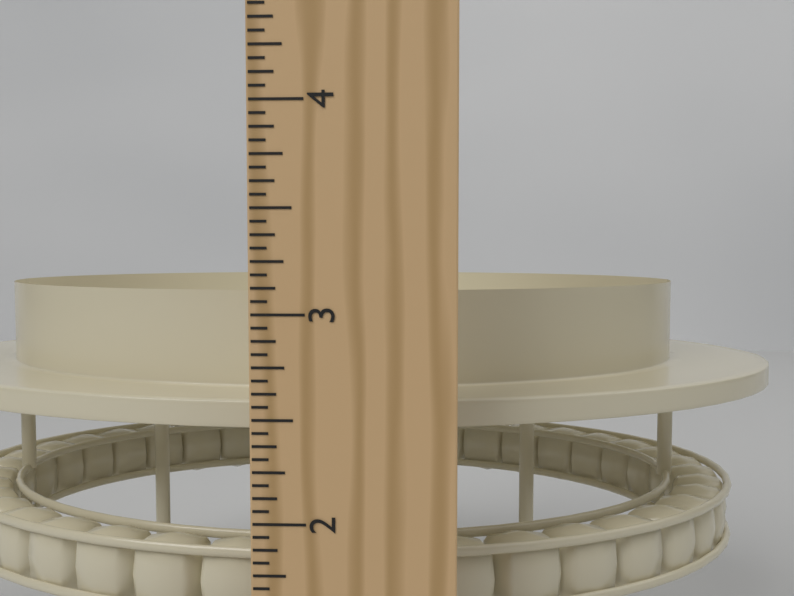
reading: 3.0625 in
